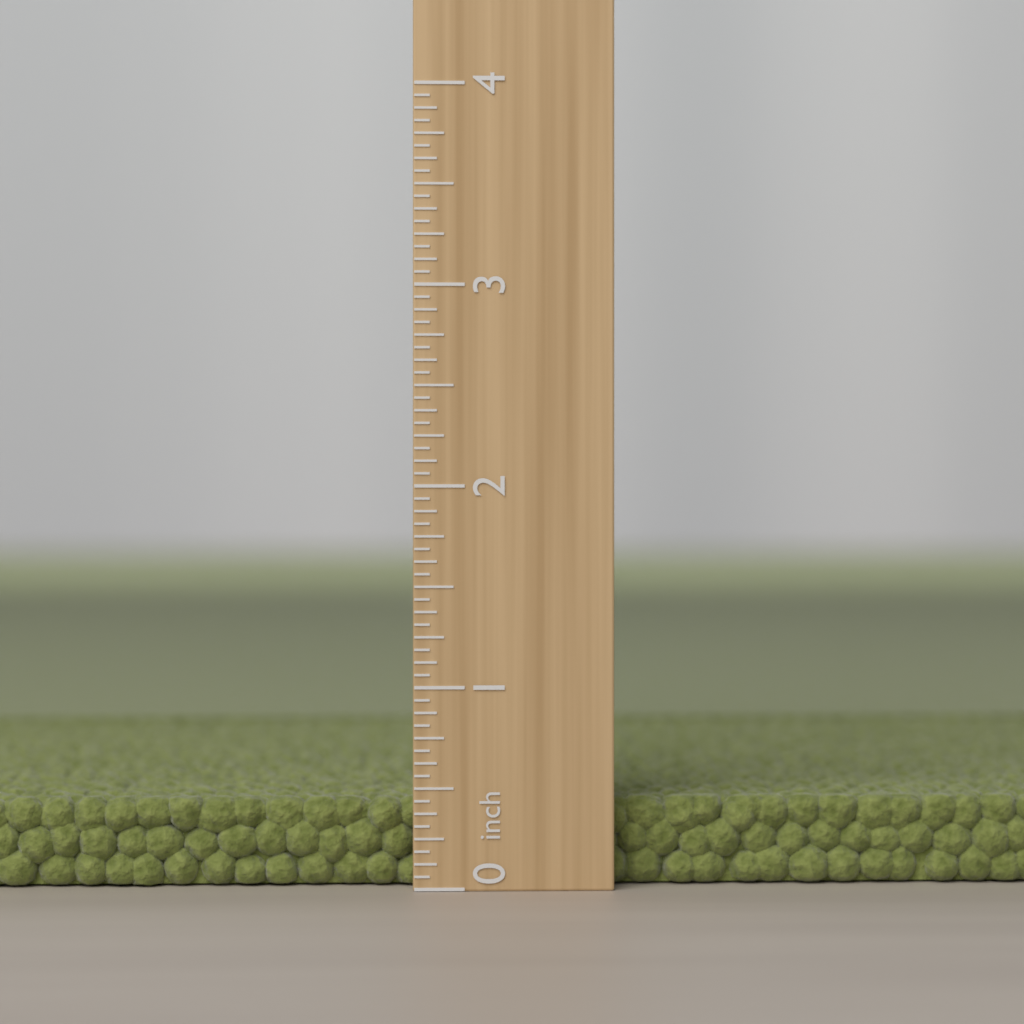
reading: 0.4375 inch
